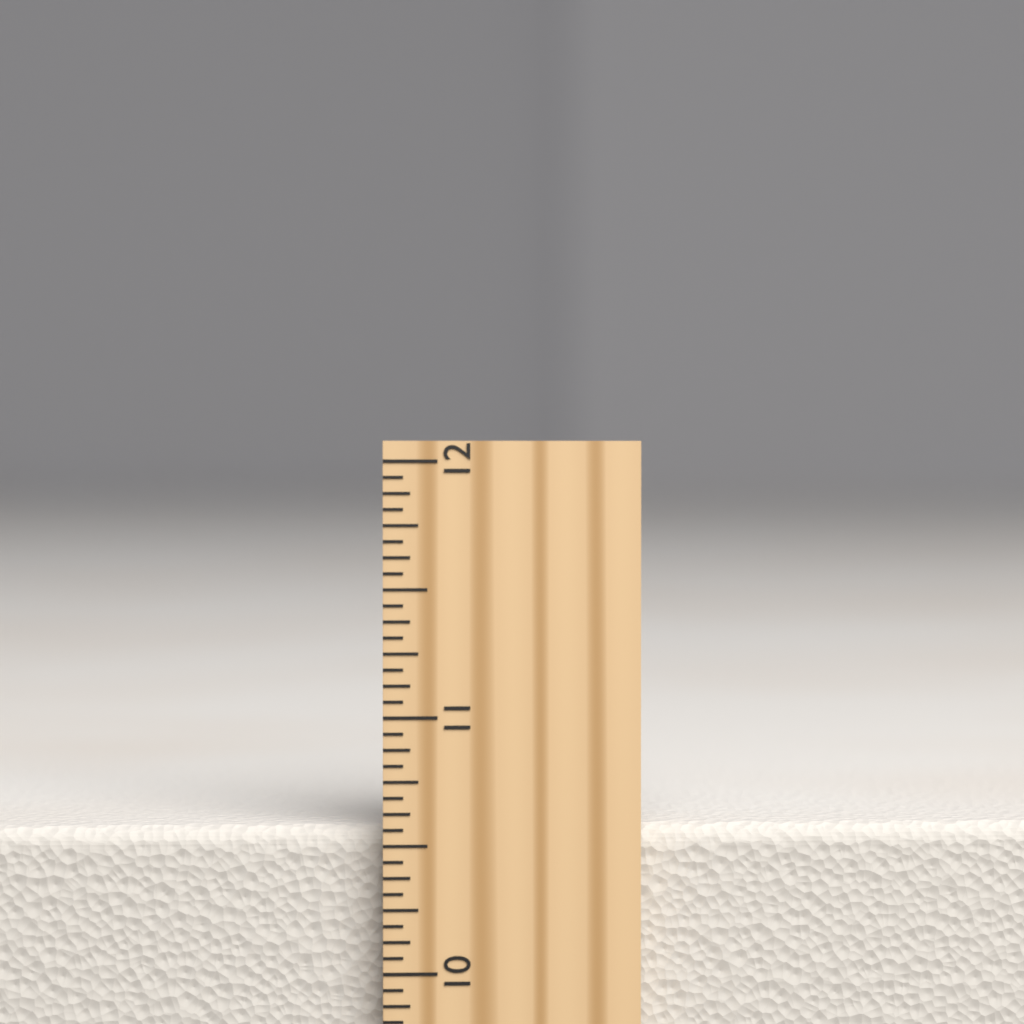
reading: 10.5625 inch
